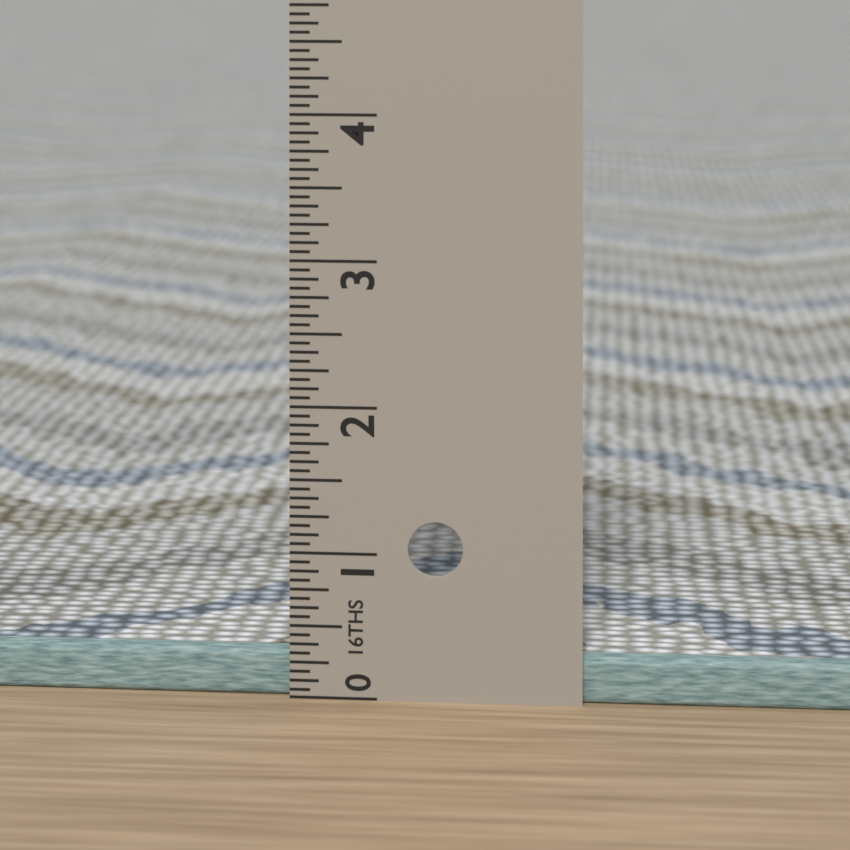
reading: 0.3125 in
